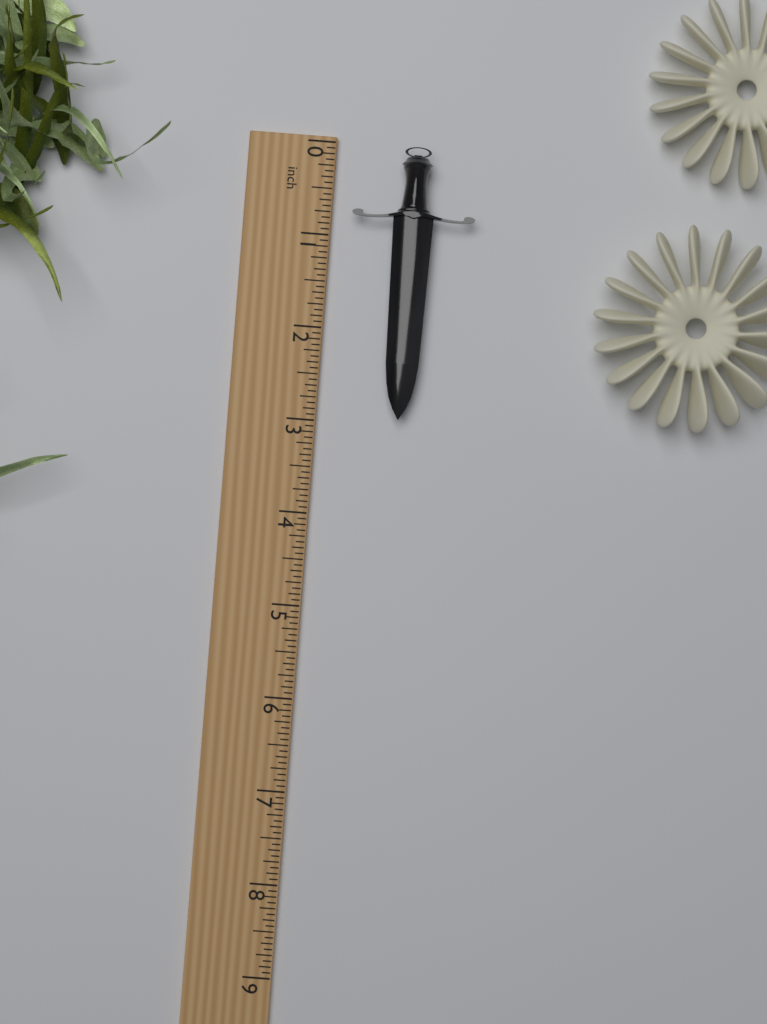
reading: 2.9375 inch
